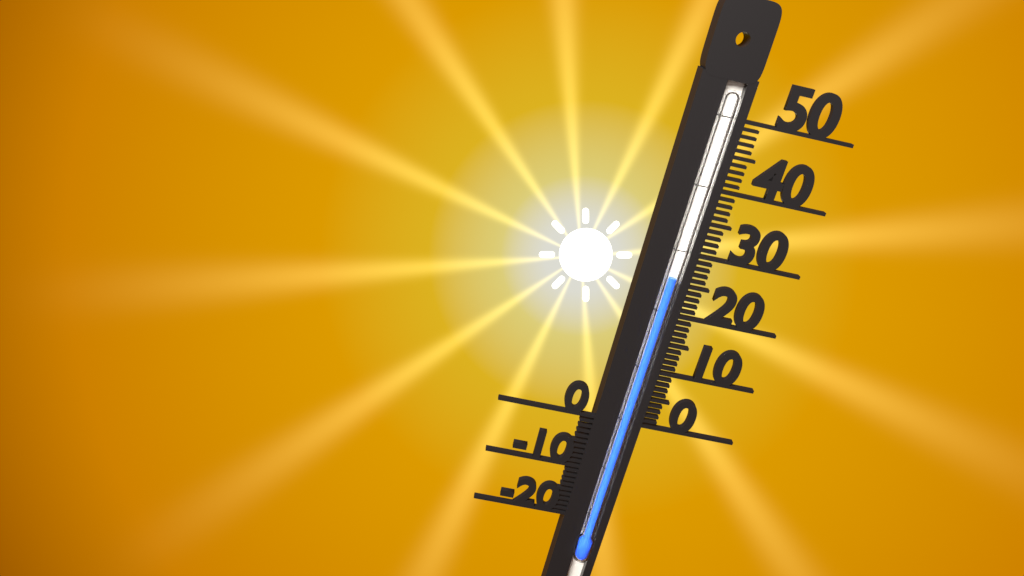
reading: 26 (no unit)
